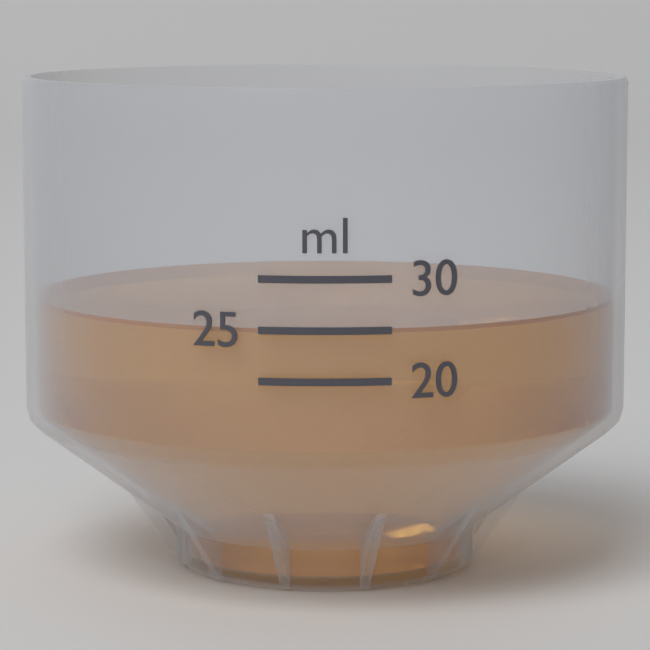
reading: 25 ml
